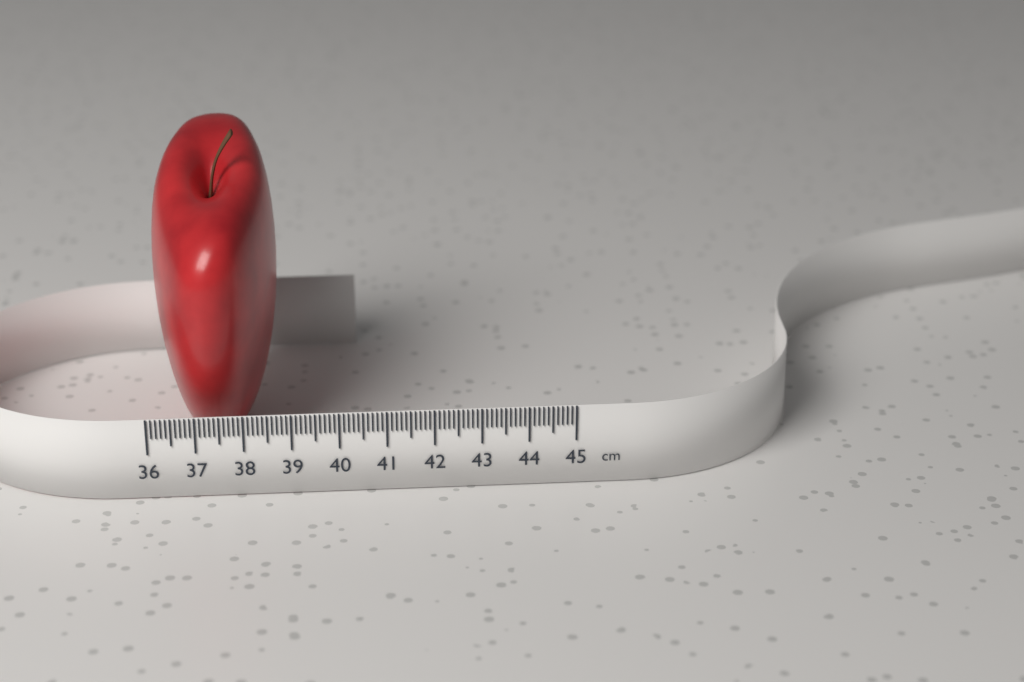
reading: 38.7 cm
